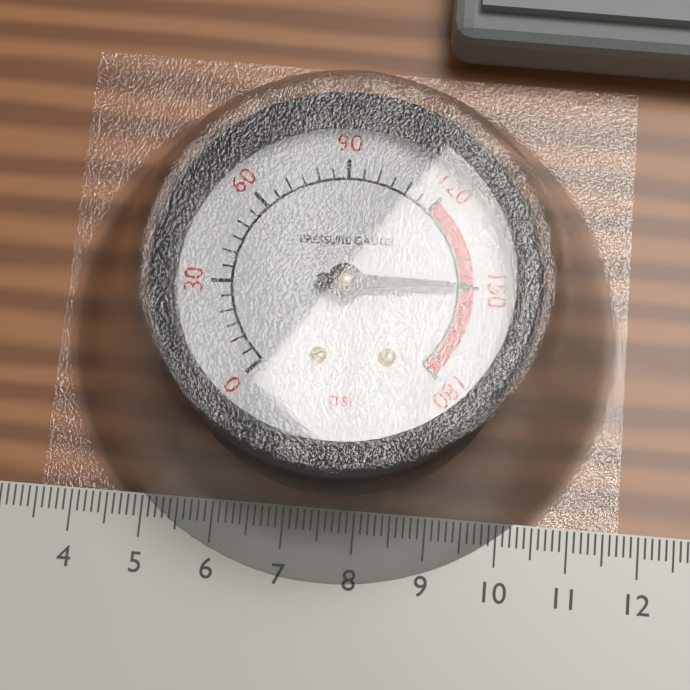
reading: 150 psi
